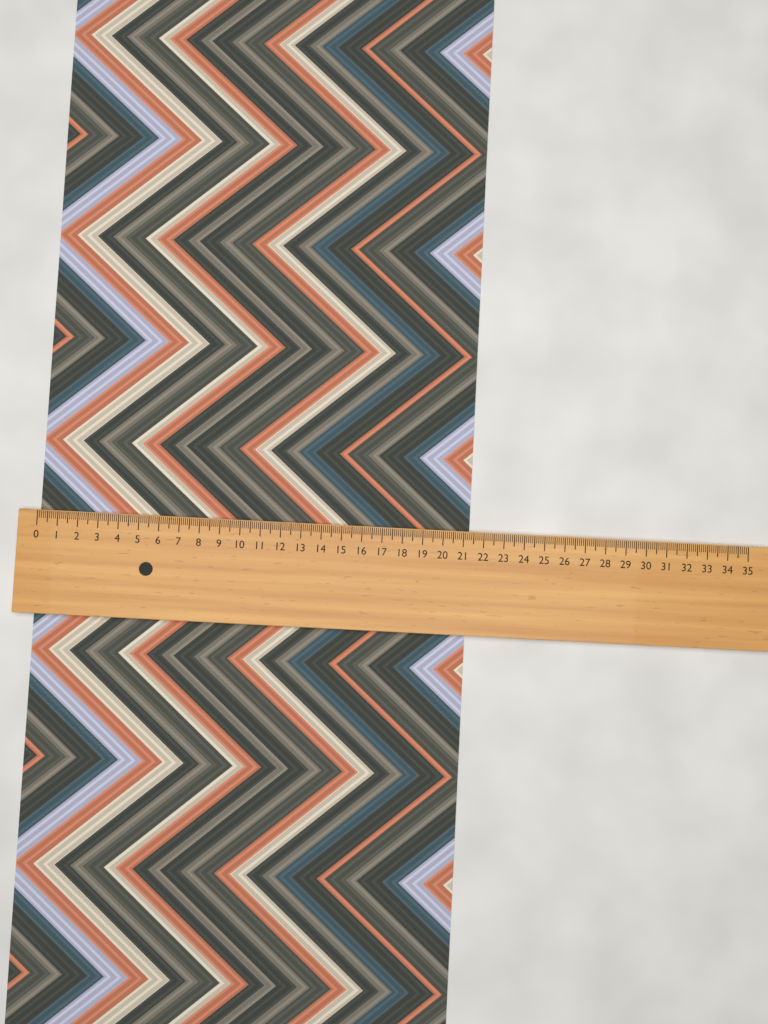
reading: 21.3 (no unit)
